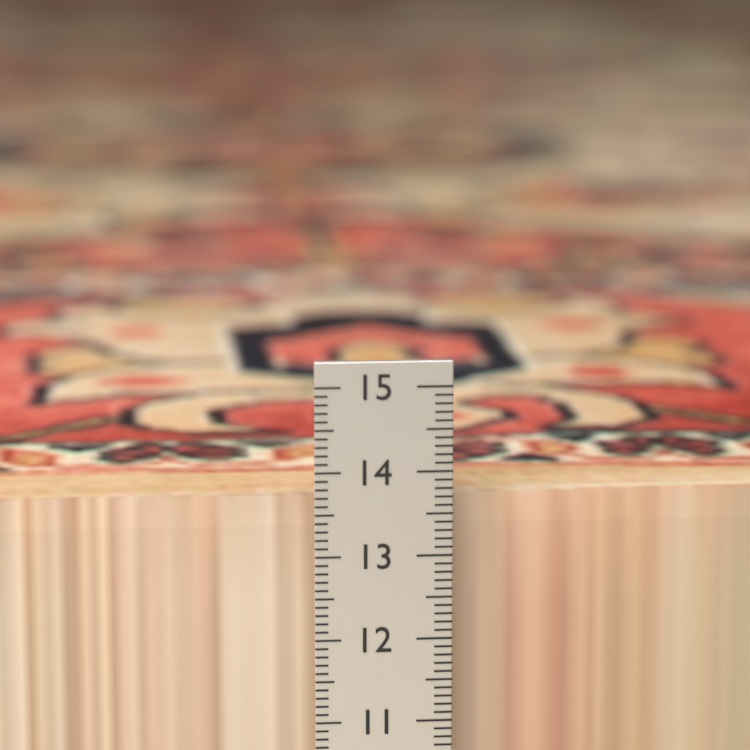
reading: 13.6 cm
